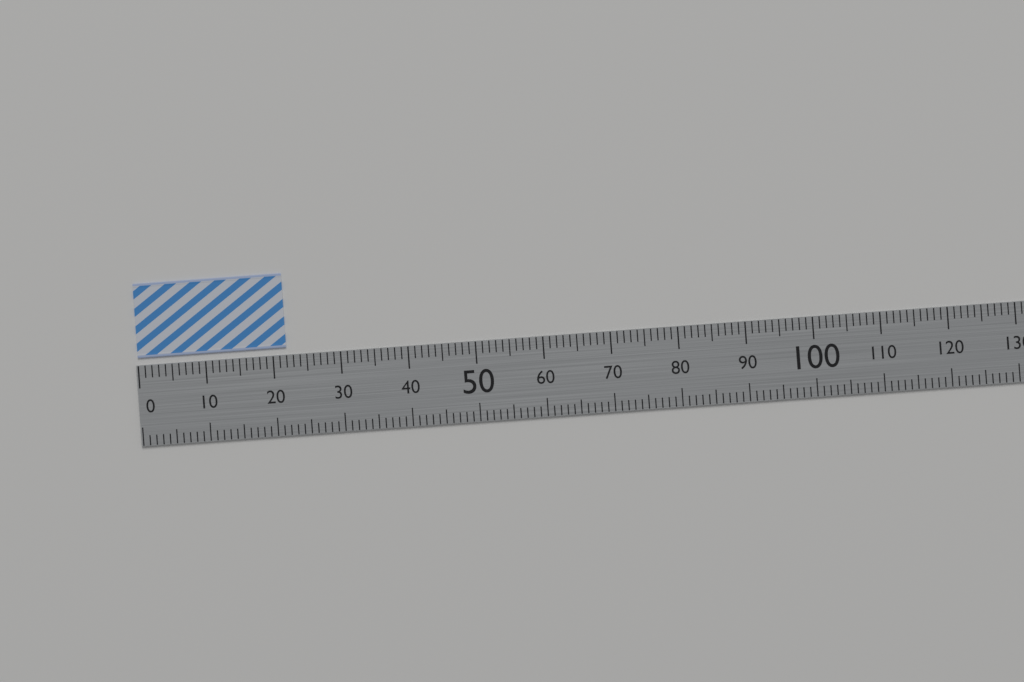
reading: 22 (no unit)
